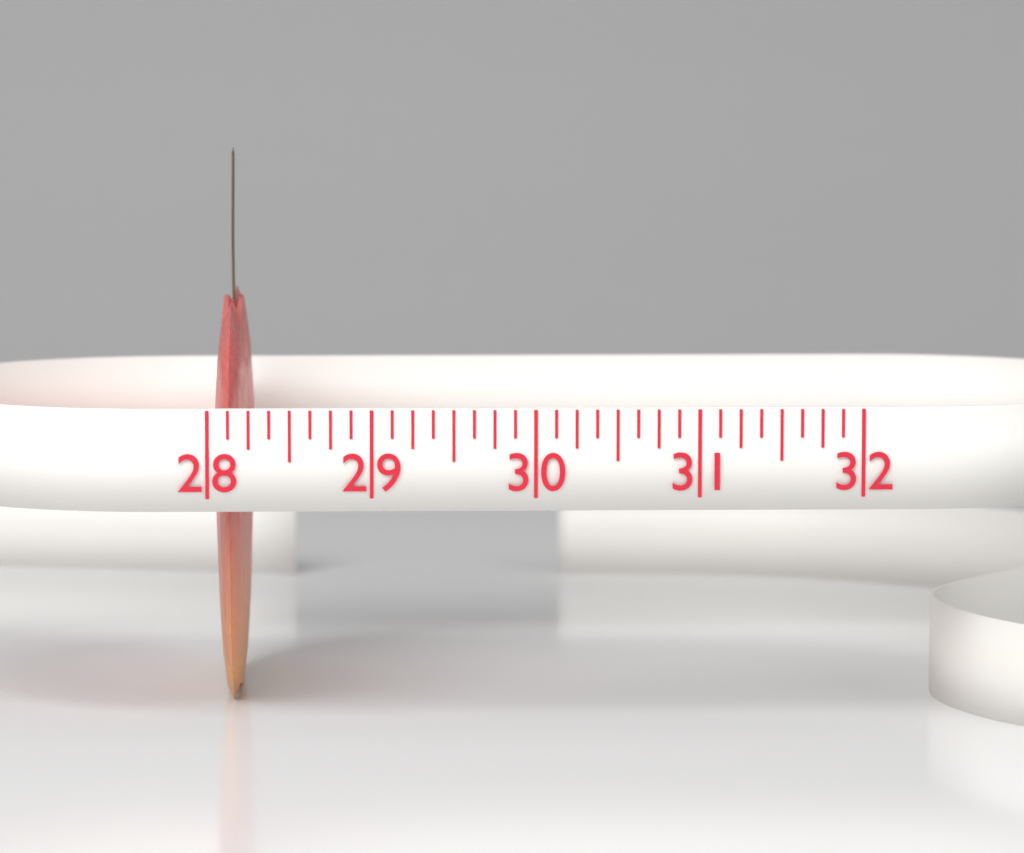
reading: 28.250 (no unit)
